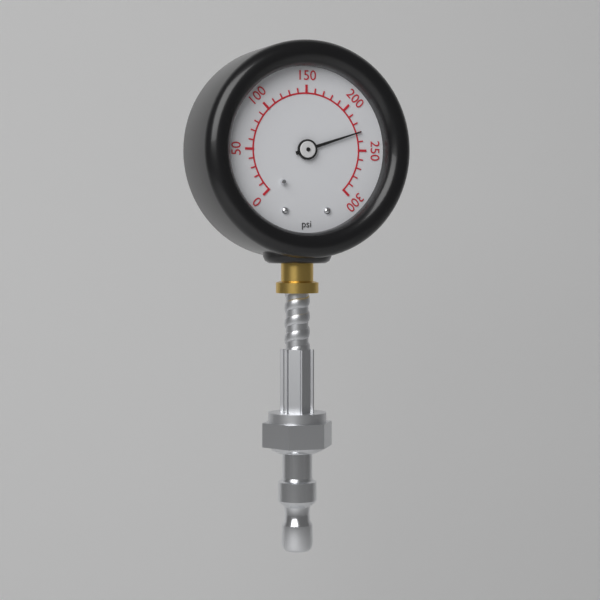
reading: 230 psi
